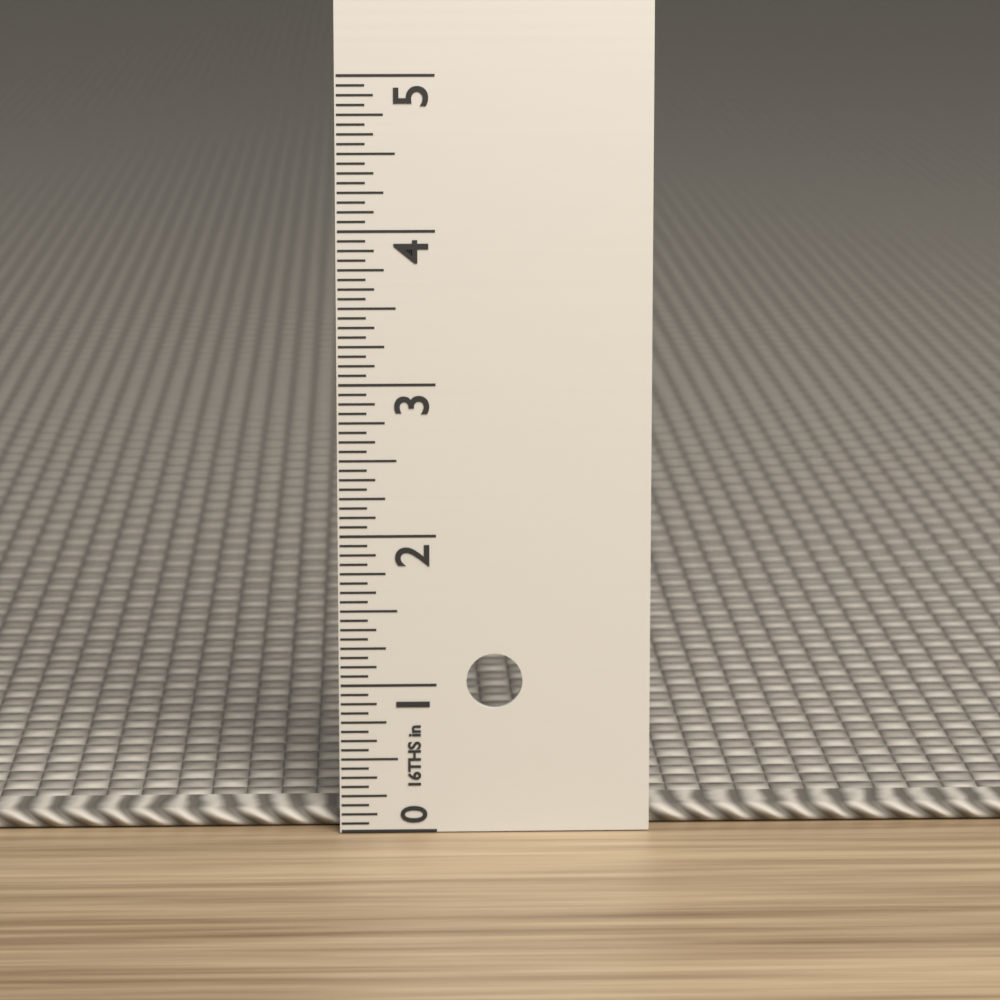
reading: 0.1250 in
